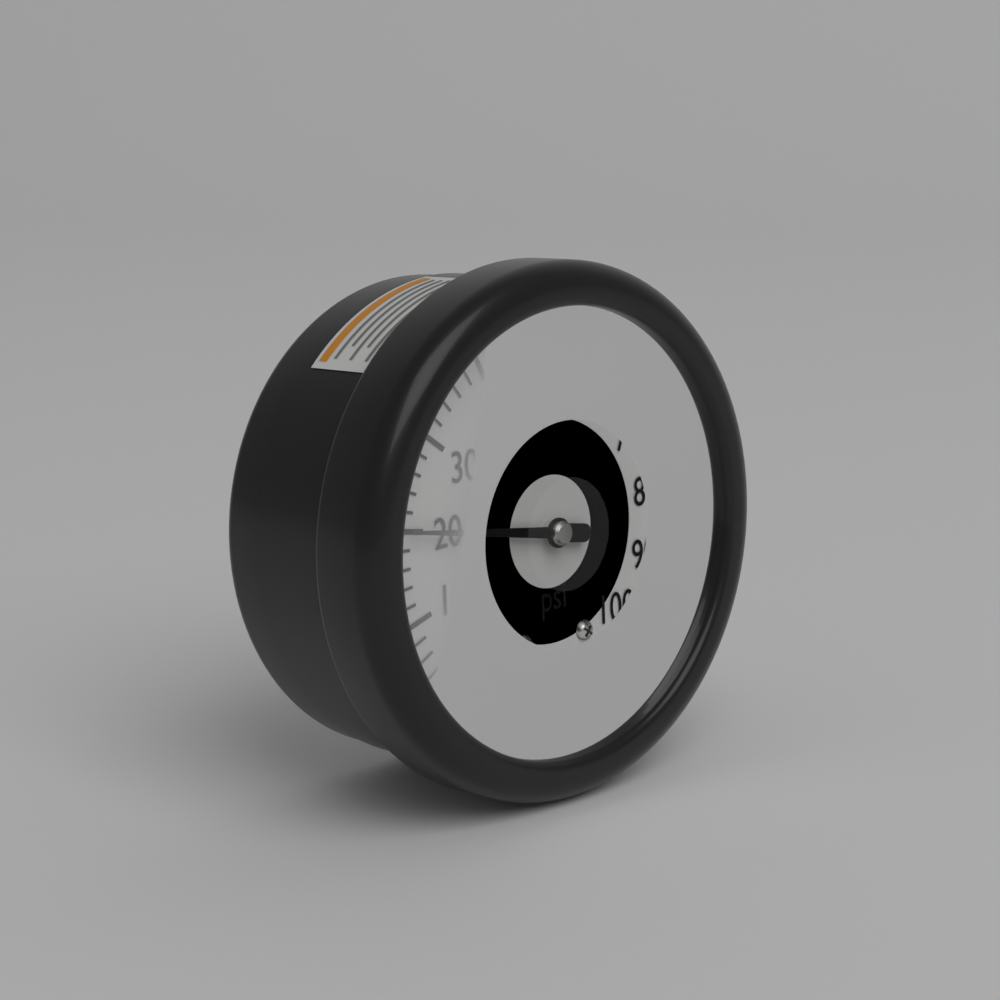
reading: 20 psi
